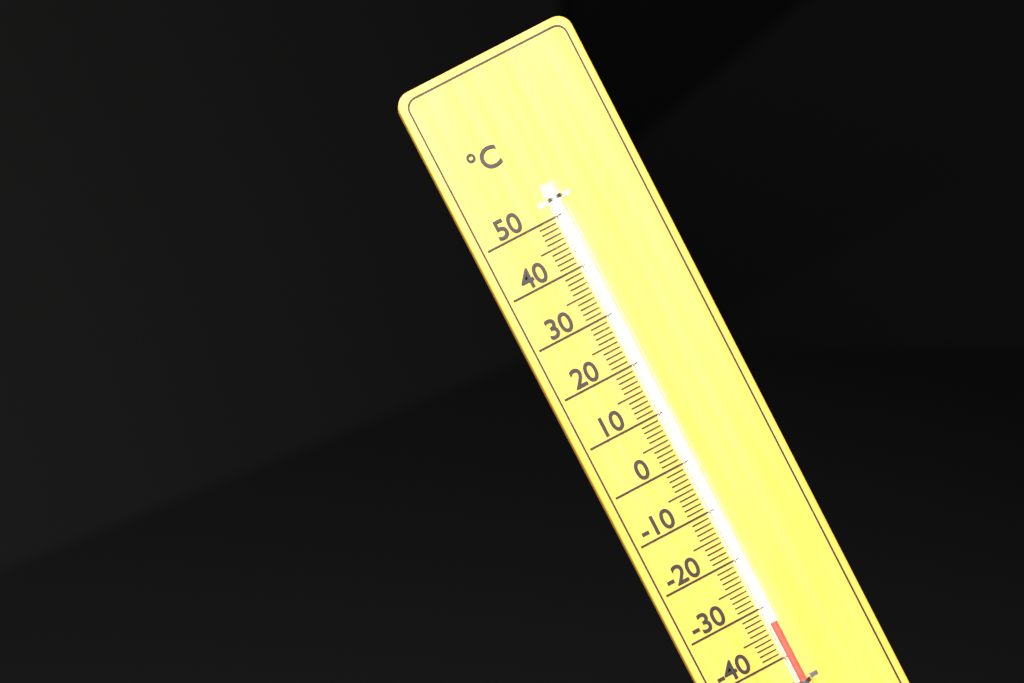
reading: -33 °C
